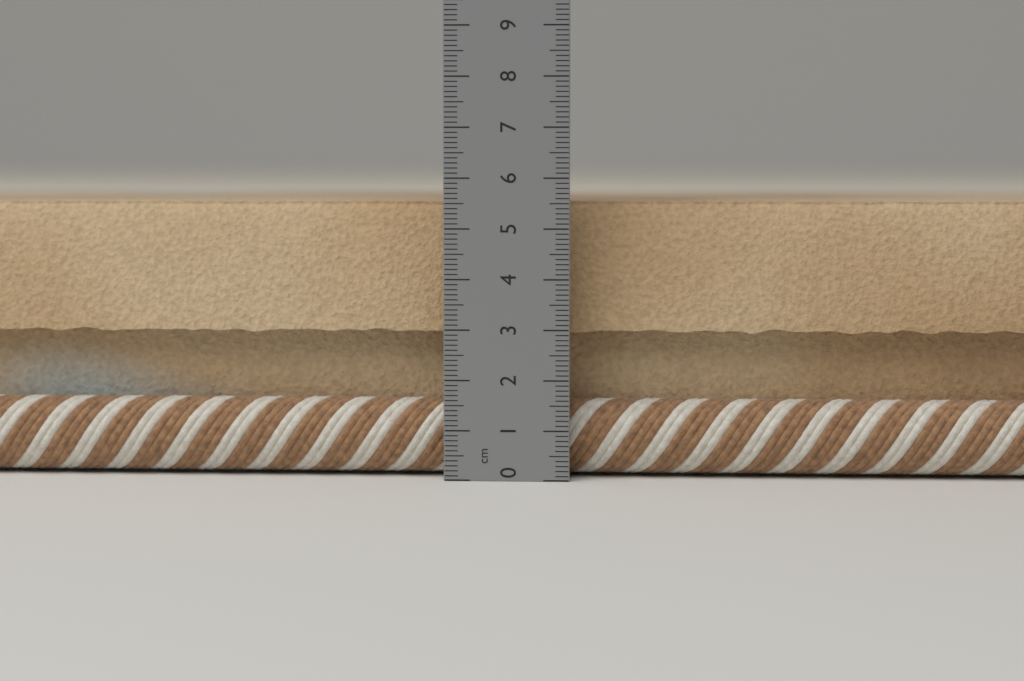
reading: 5.6 cm
